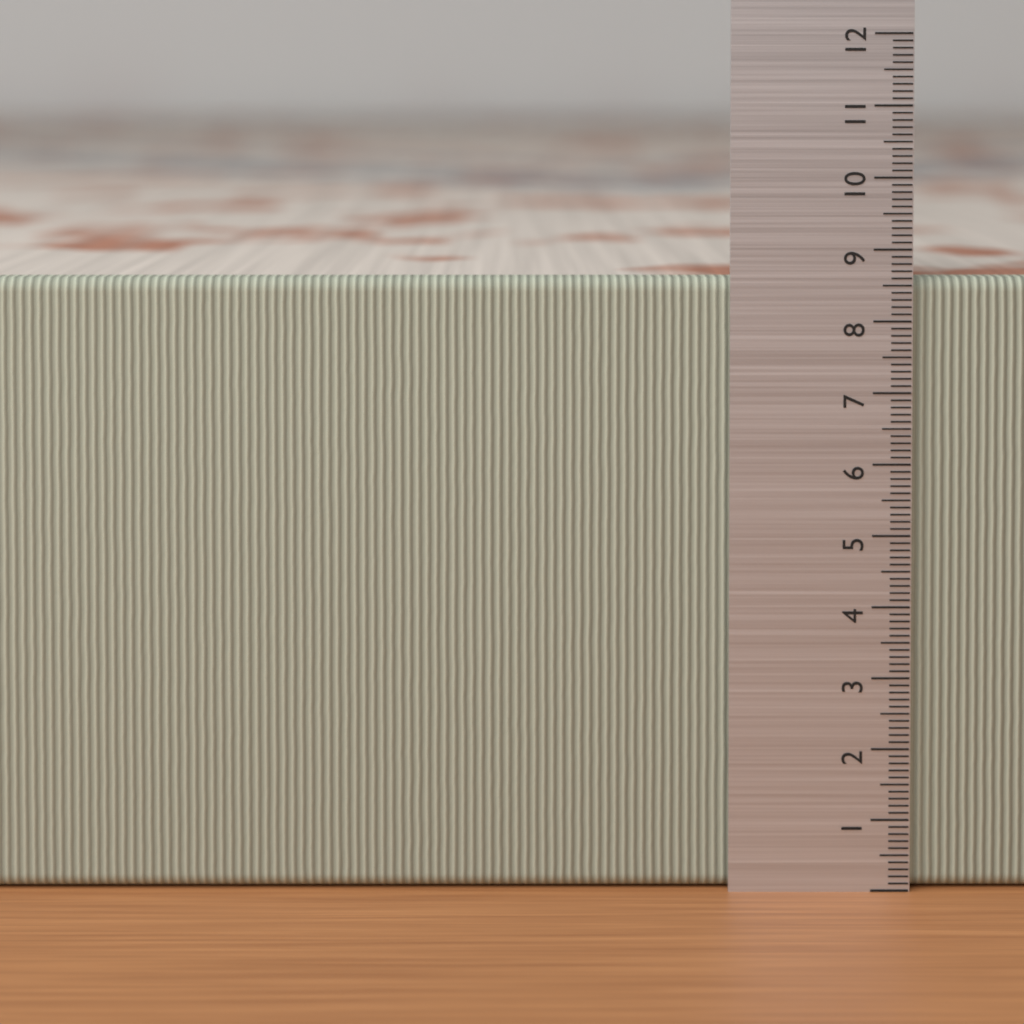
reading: 8.6 (no unit)
